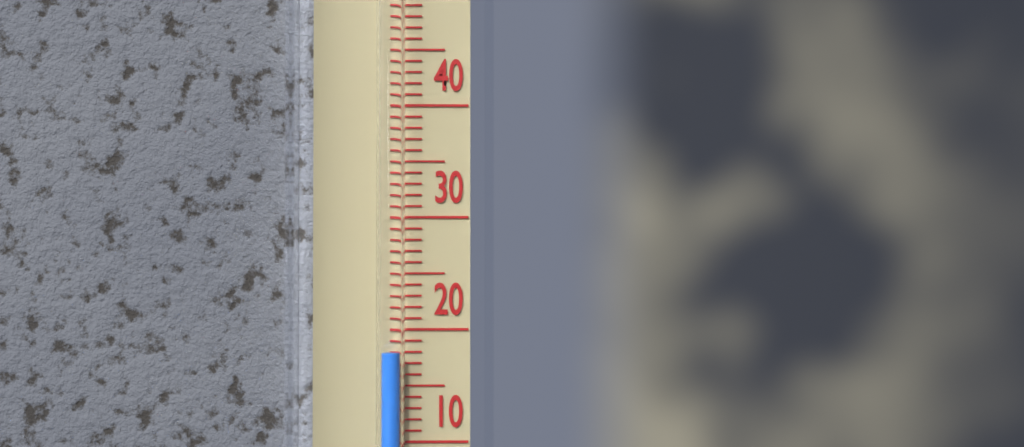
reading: 18 °C
